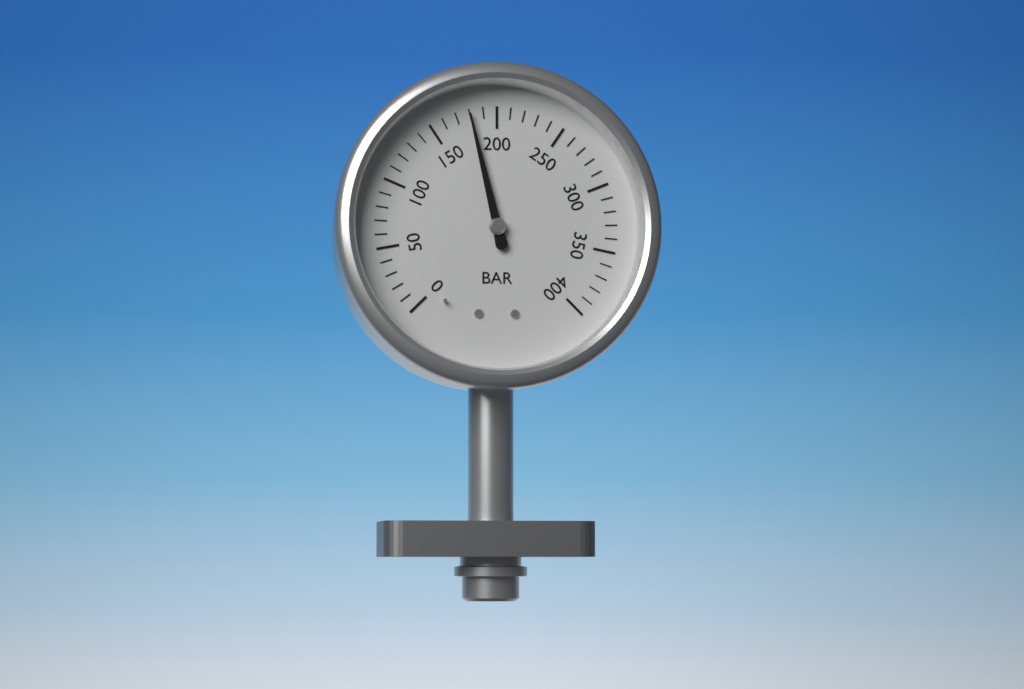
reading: 180 bar
